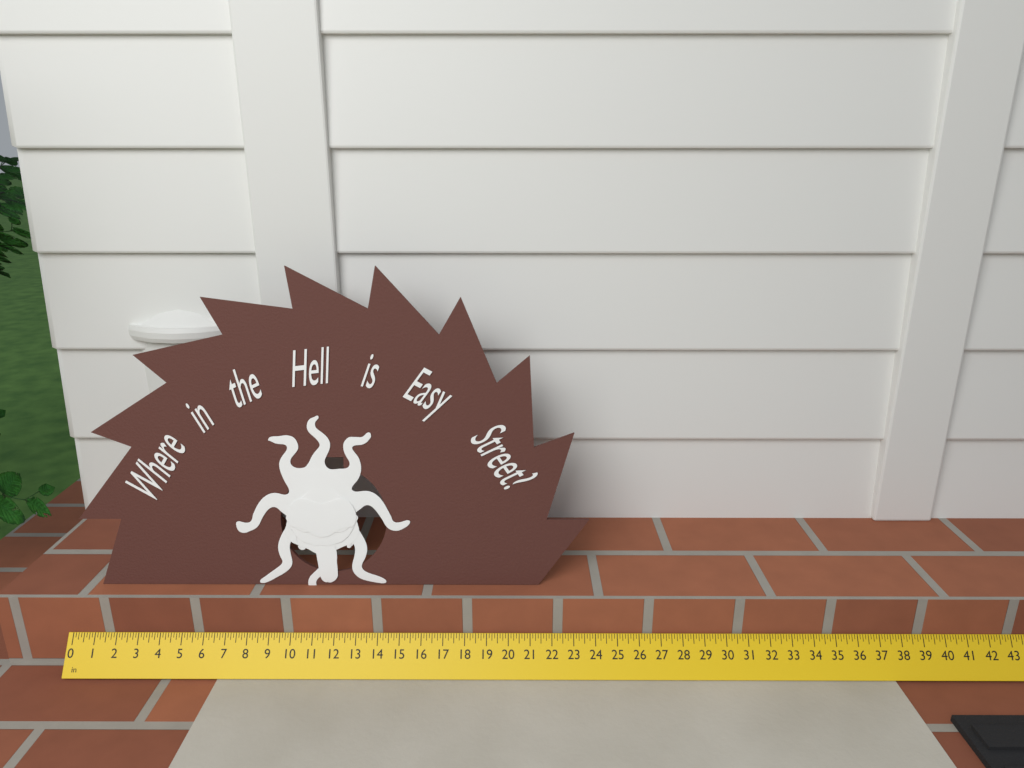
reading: 23.750 in
